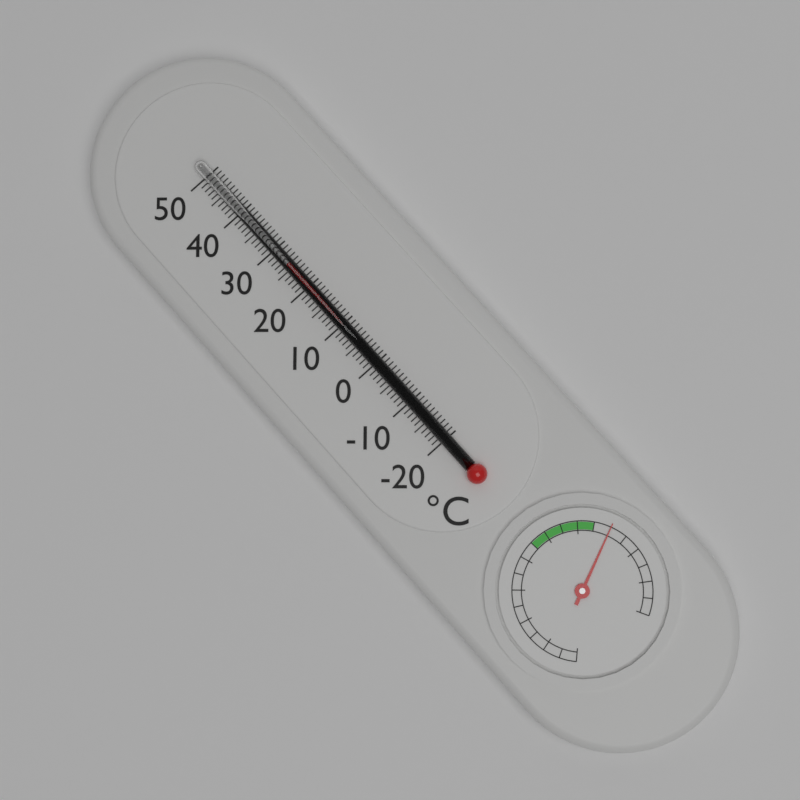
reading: 26 °C
